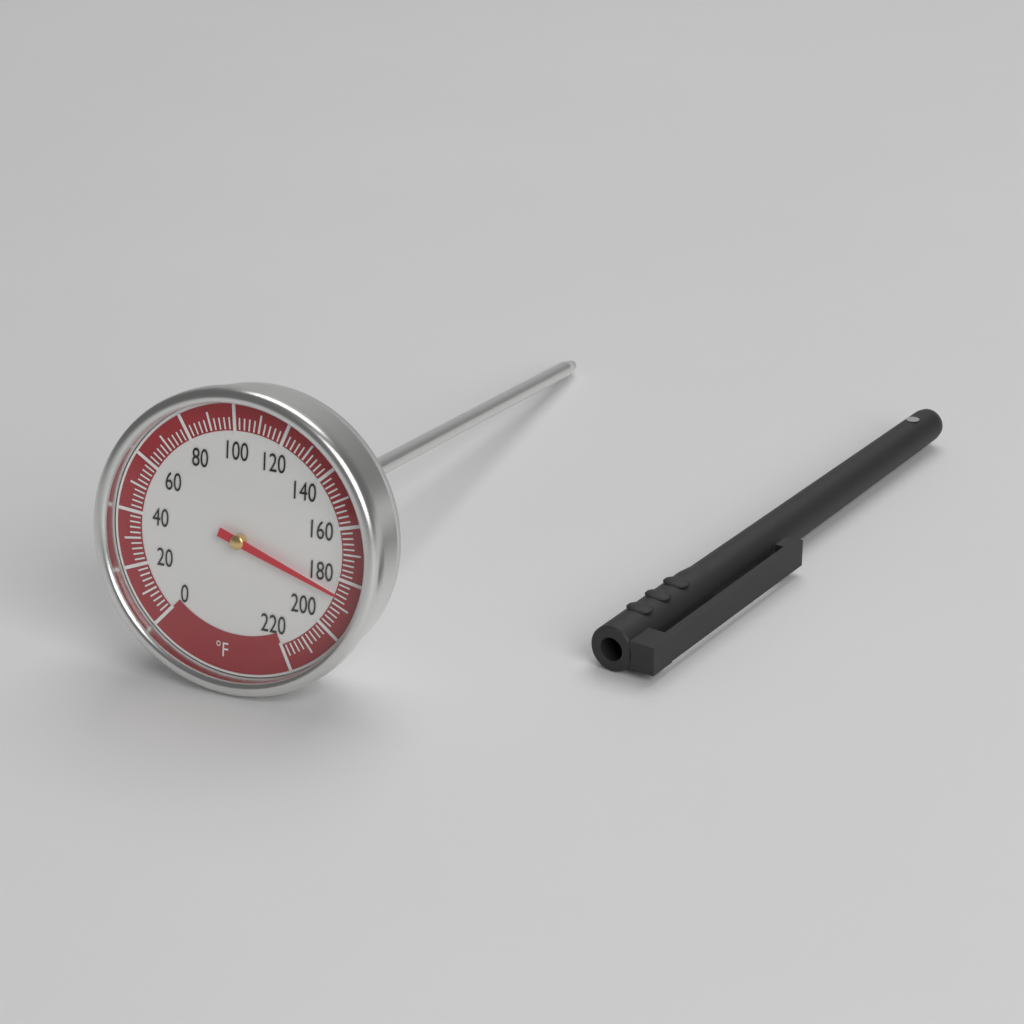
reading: 186 °F
